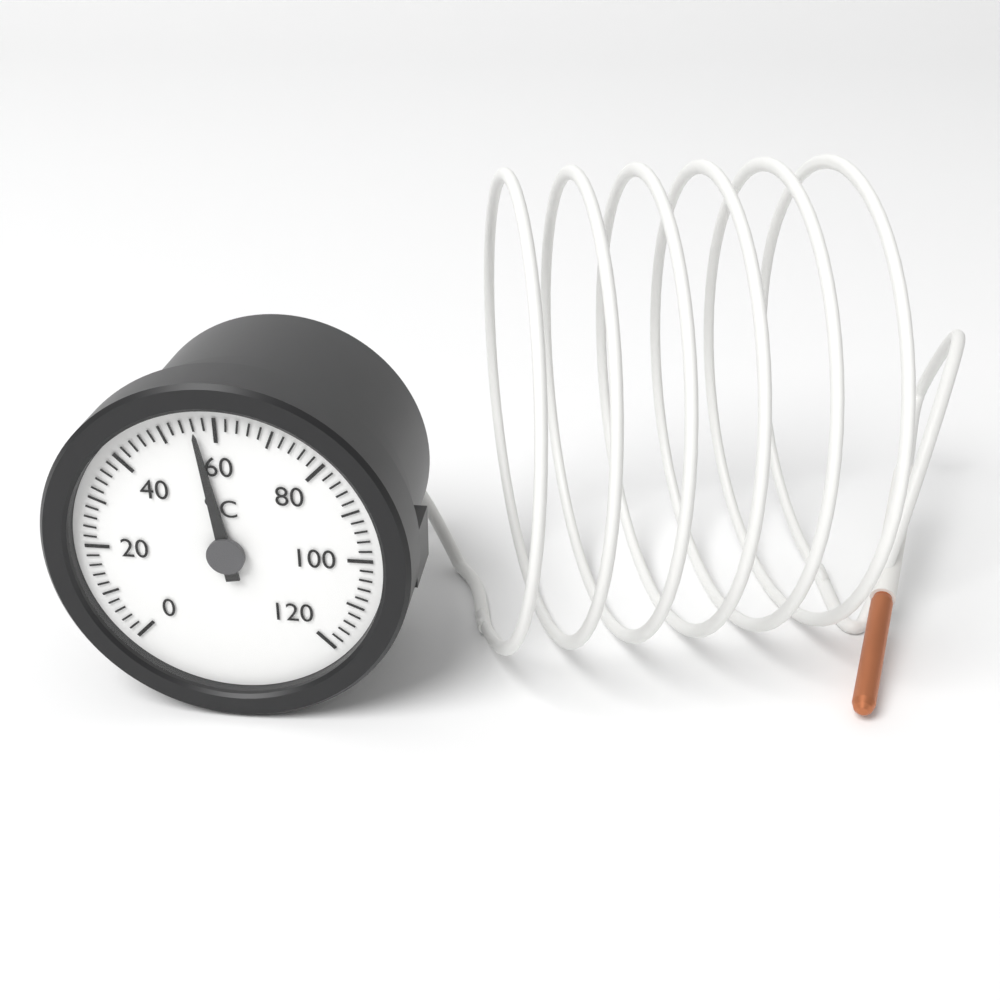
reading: 56 °C
